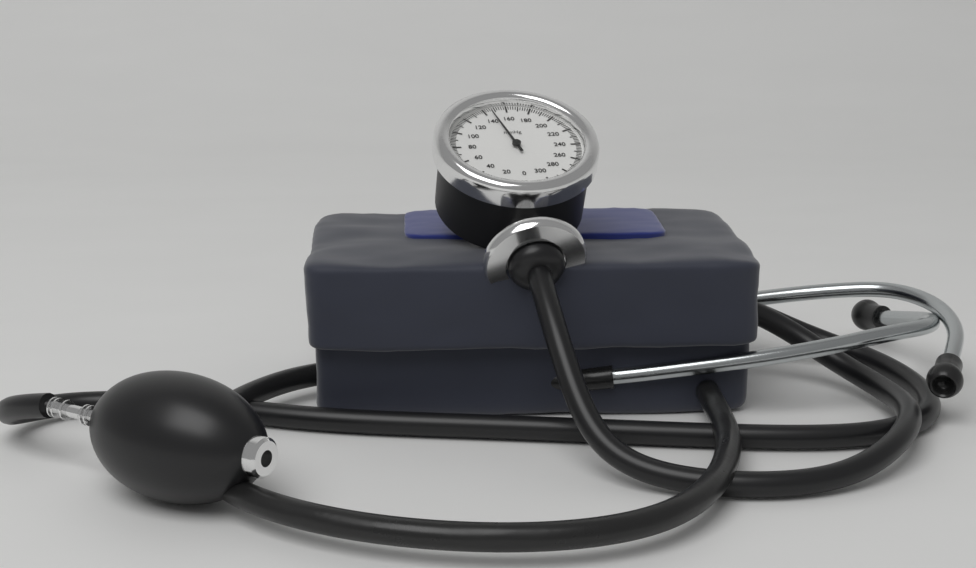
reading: 146 mmHg
